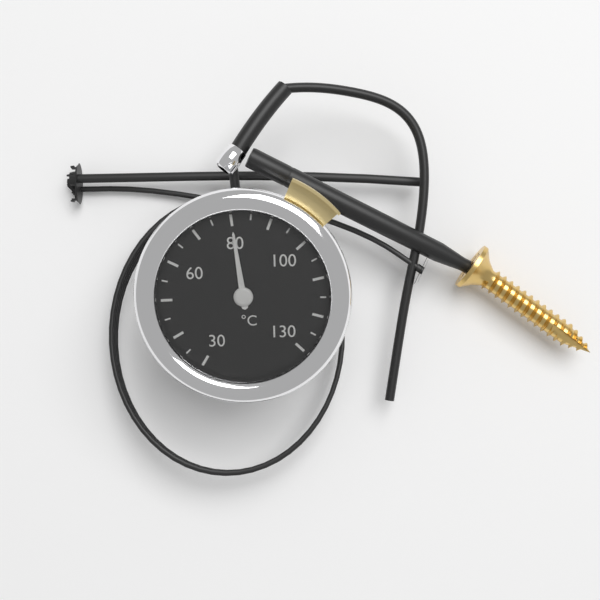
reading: 80 °C
